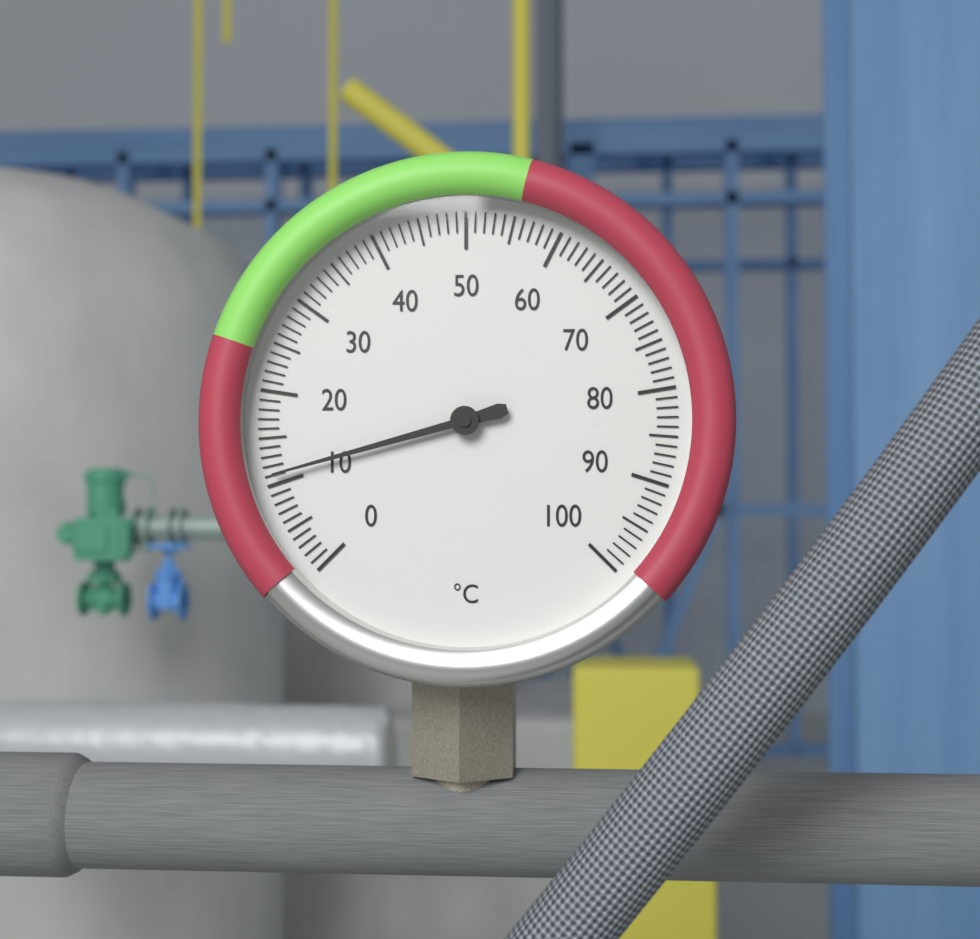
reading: 11 °C
